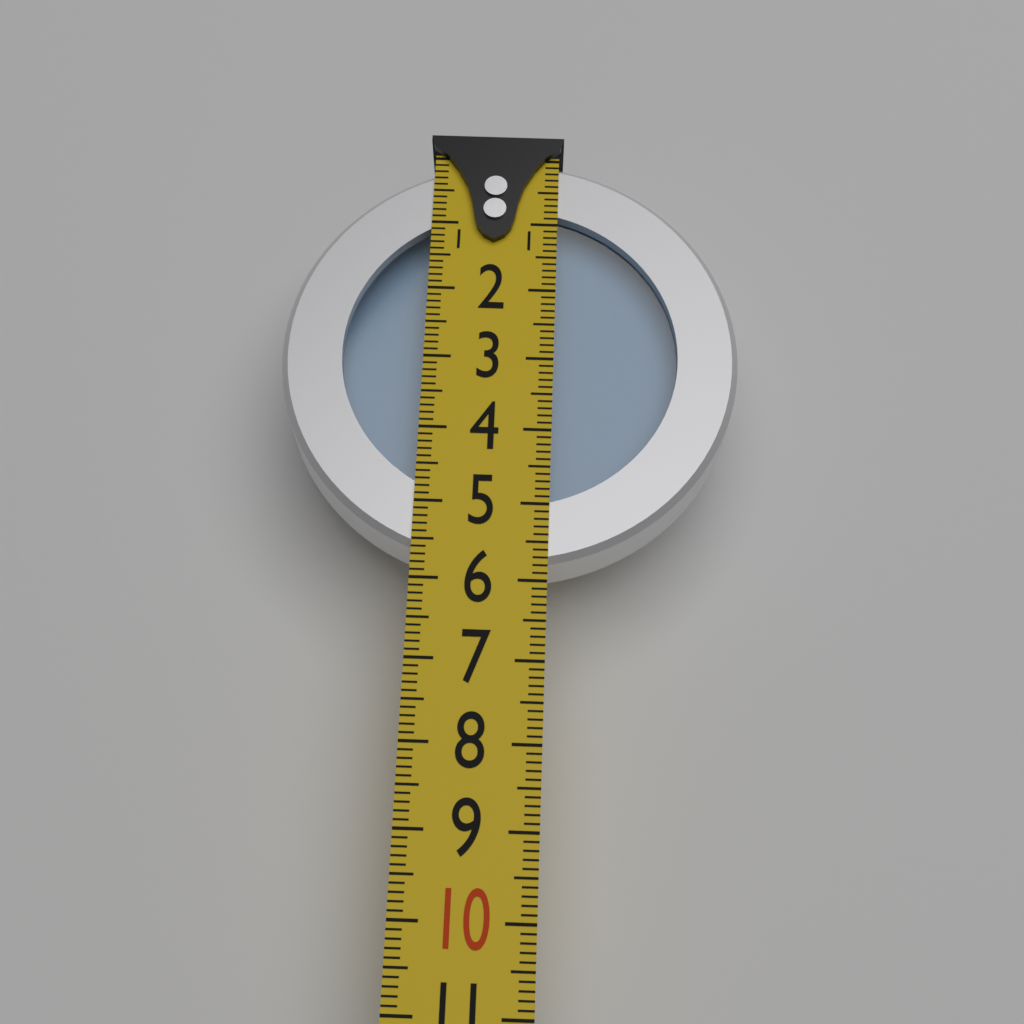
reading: 5.8 (no unit)
